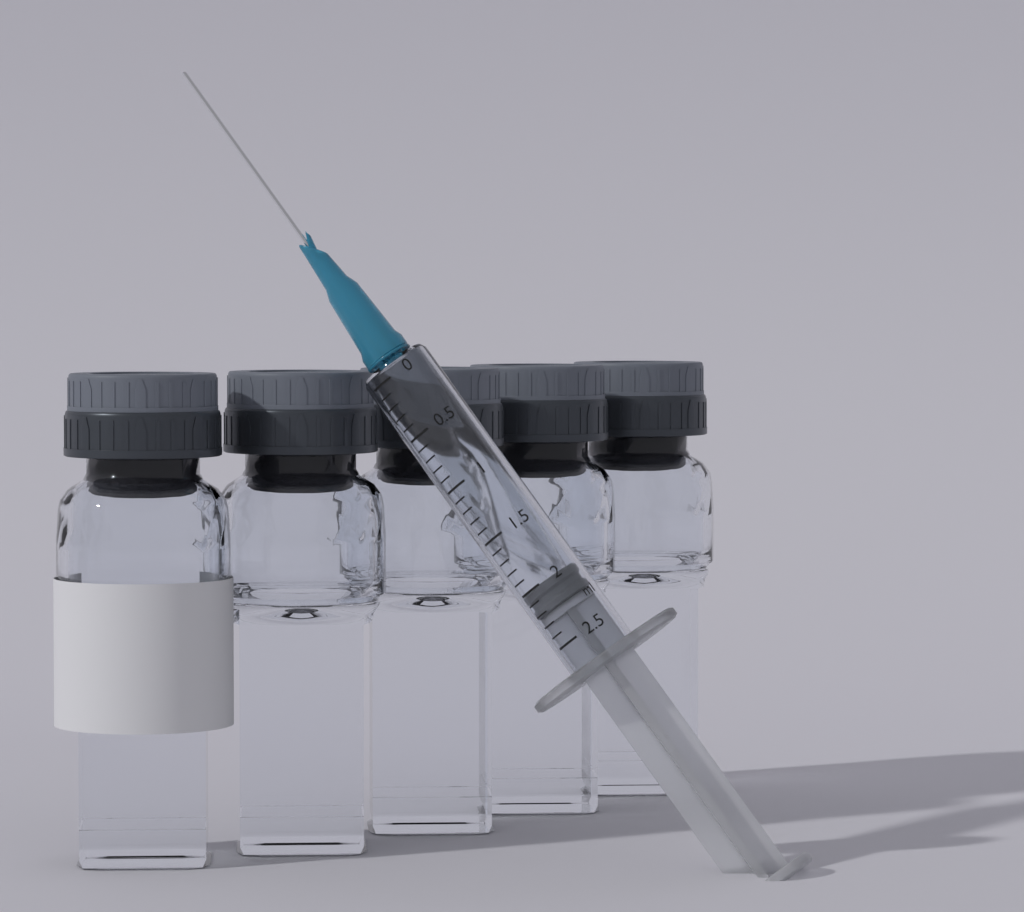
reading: 2.0 ml
